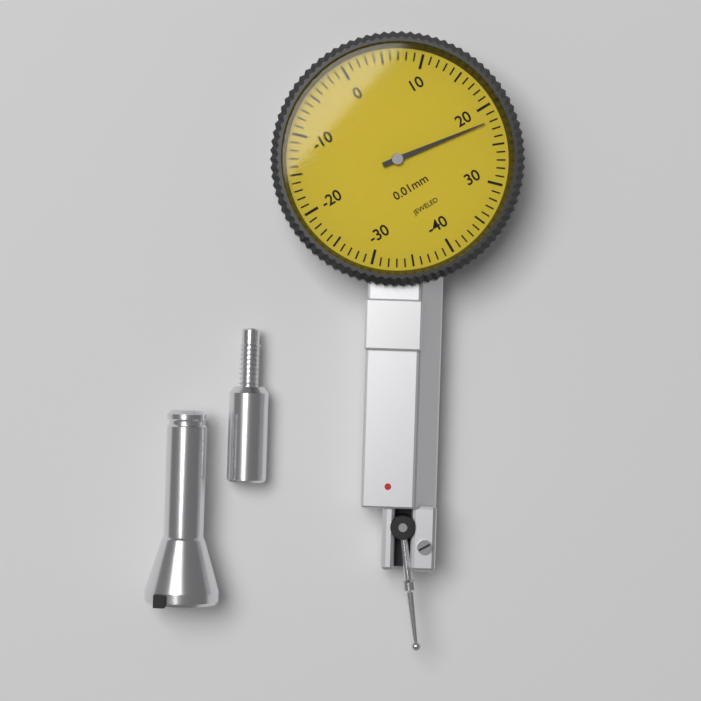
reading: 22 0.01mm
